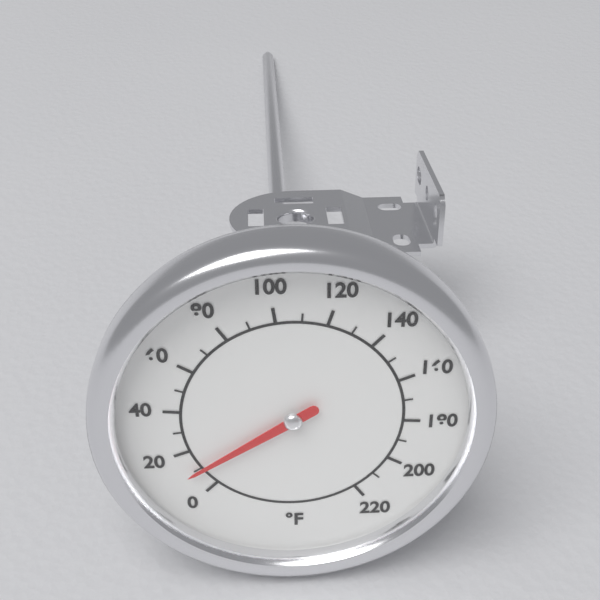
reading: 10 °F
